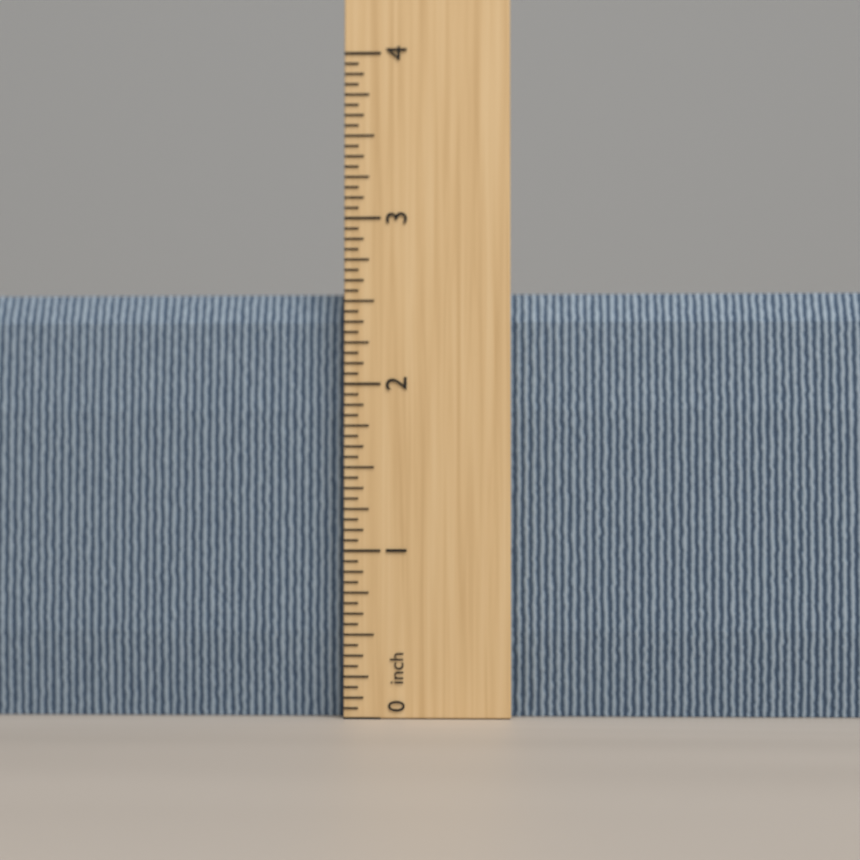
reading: 2.5625 inch
